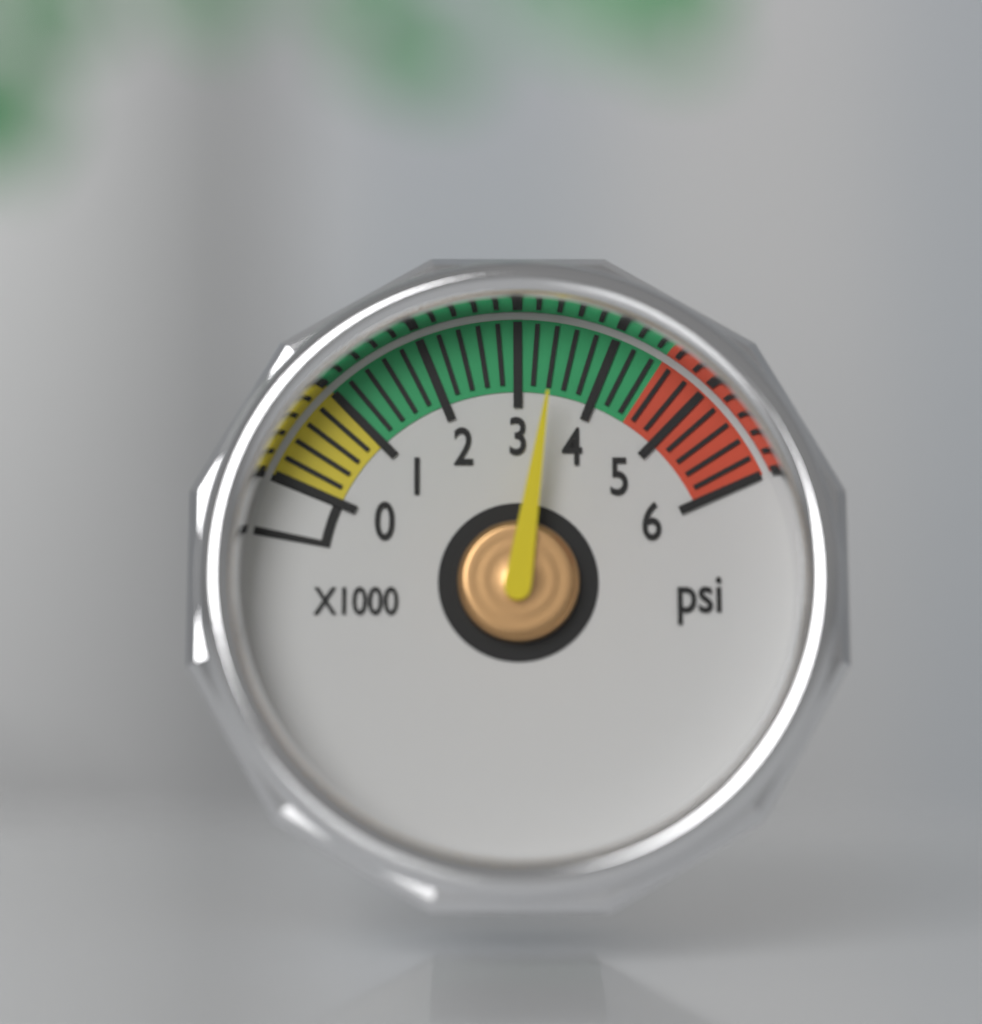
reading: 3400 psi
